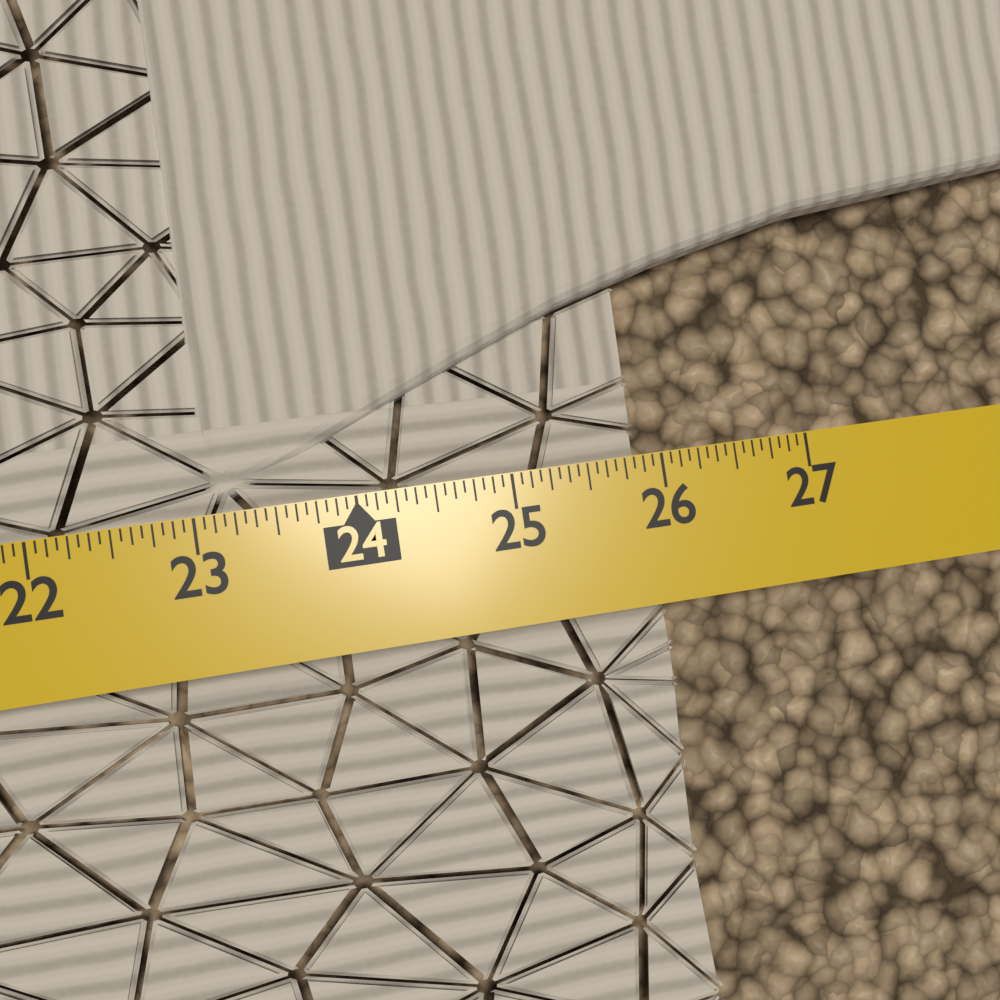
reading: 25.9375 in
